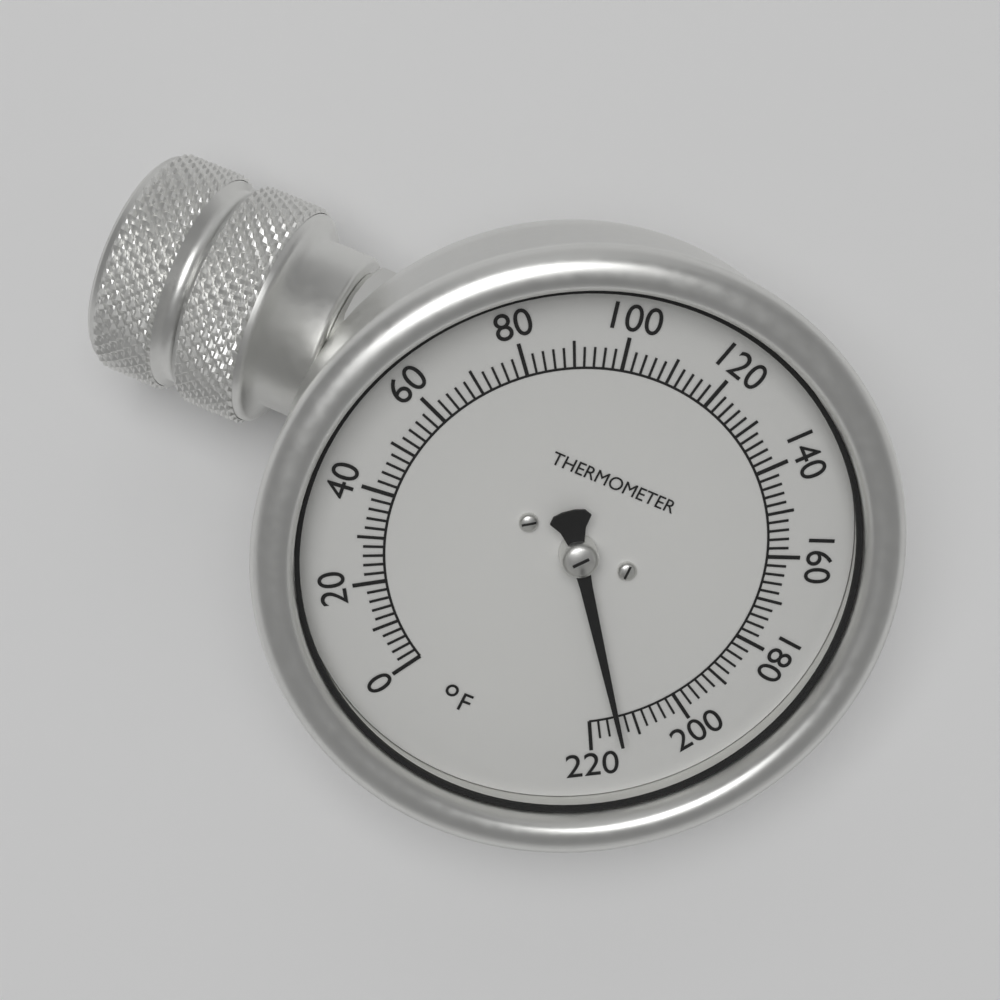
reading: 214 °F
